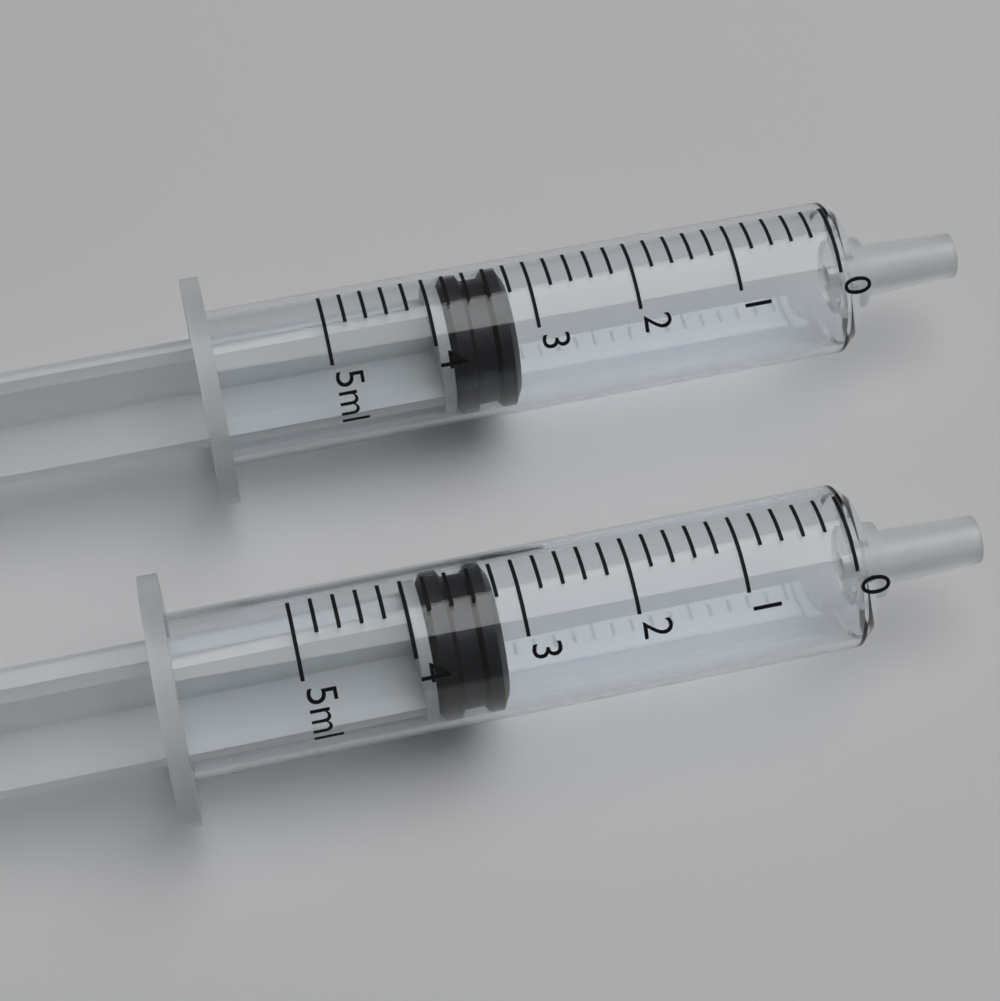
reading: 3.2 ml
